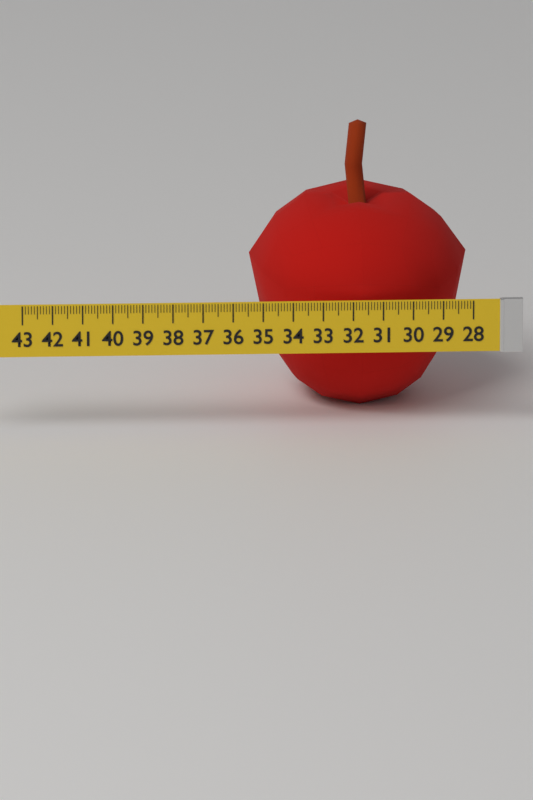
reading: 35.3 (no unit)
